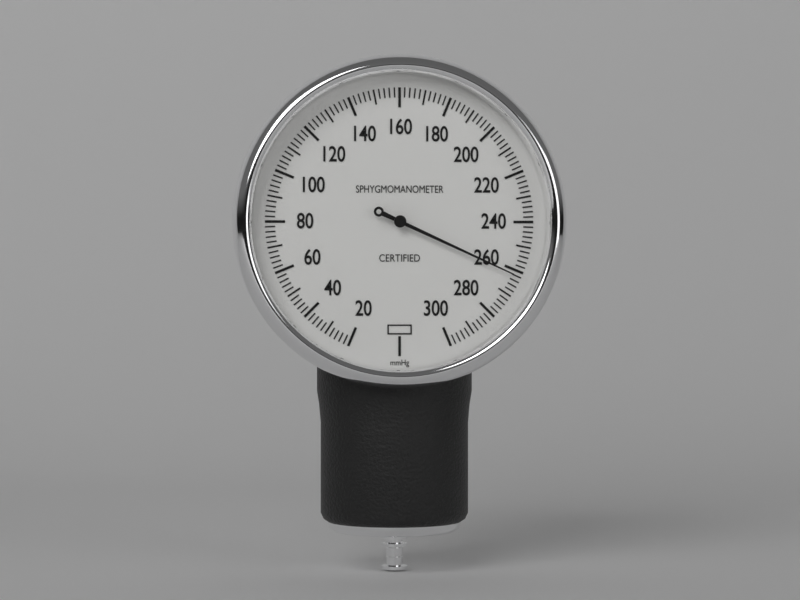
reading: 262 mmHg
